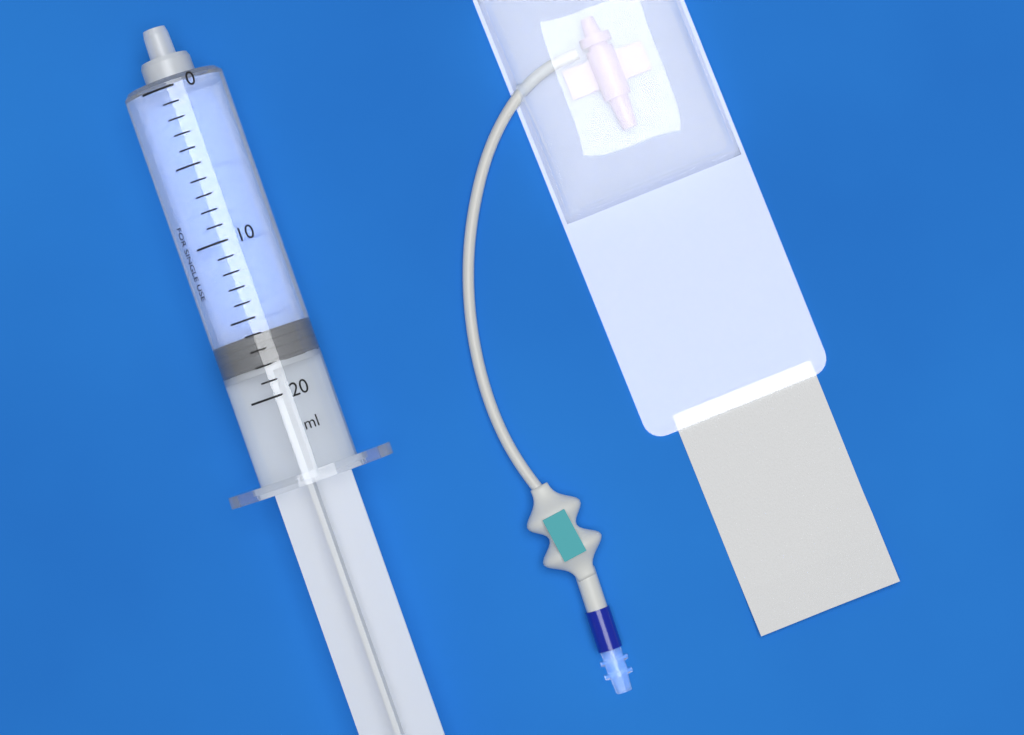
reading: 16 ml
